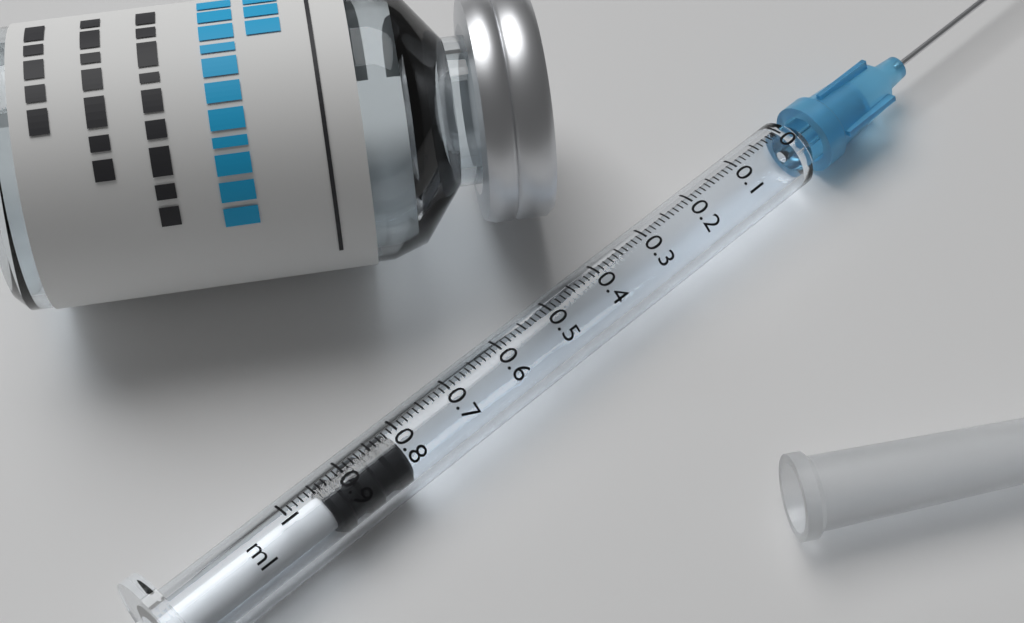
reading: 0.81 ml
